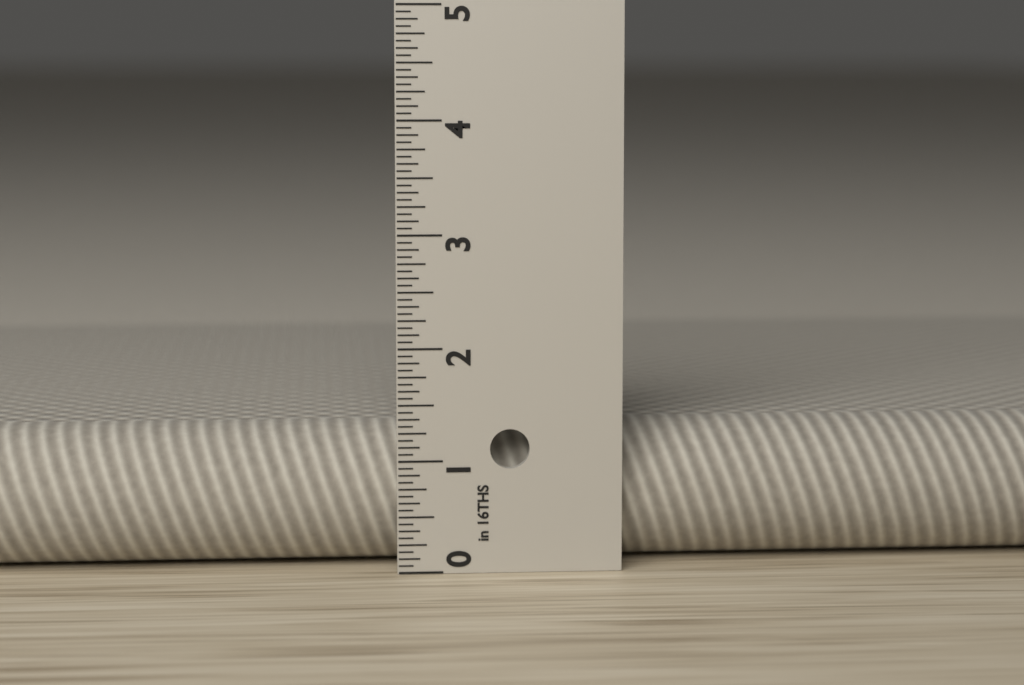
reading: 1.2500 in
